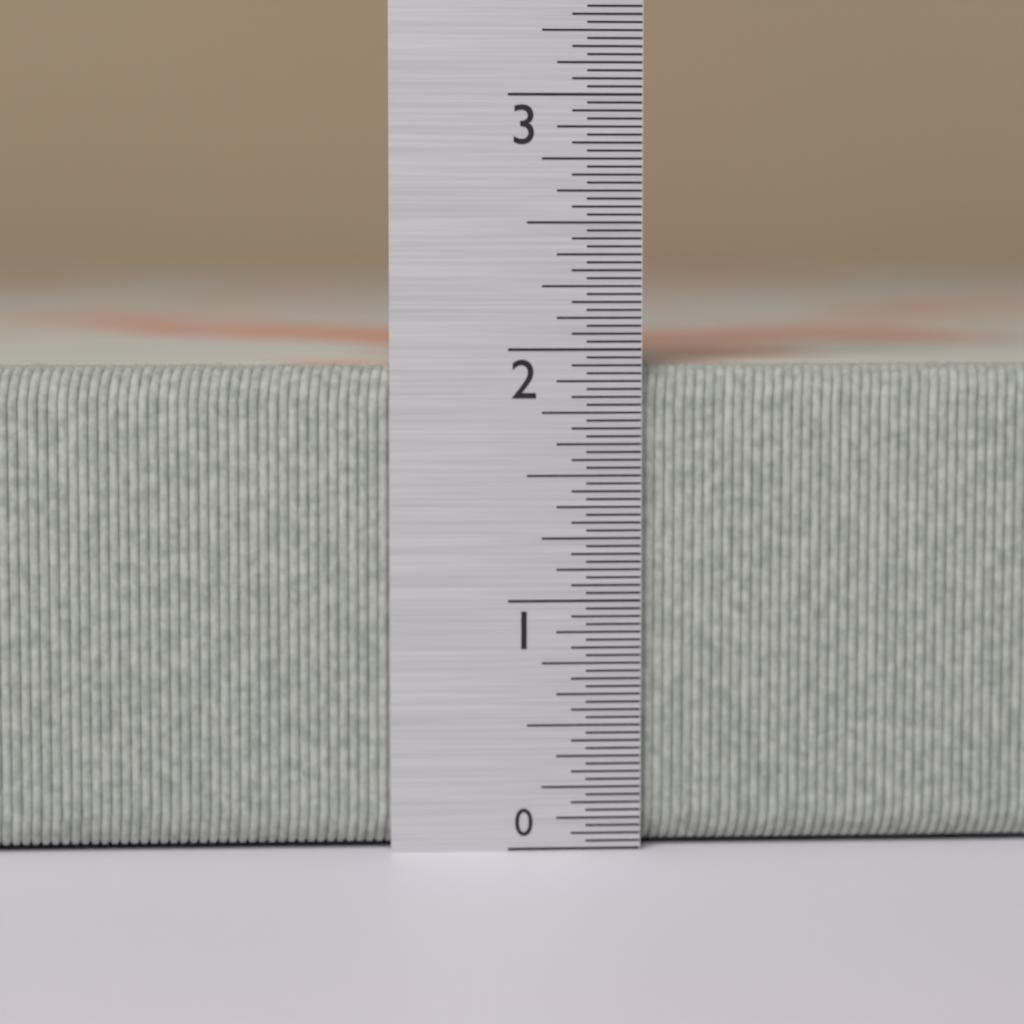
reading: 1.93750 in
